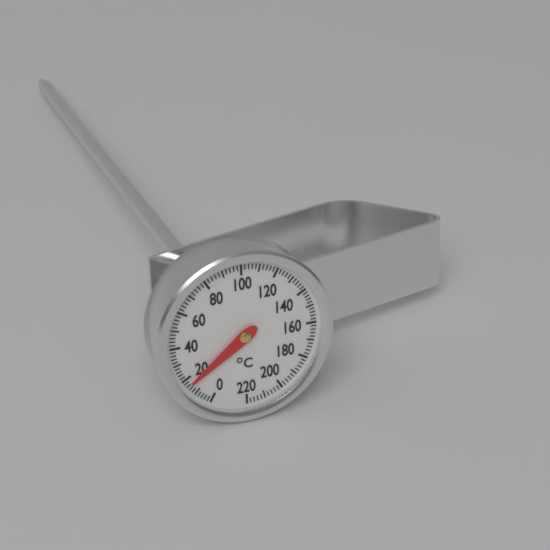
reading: 16 °C
